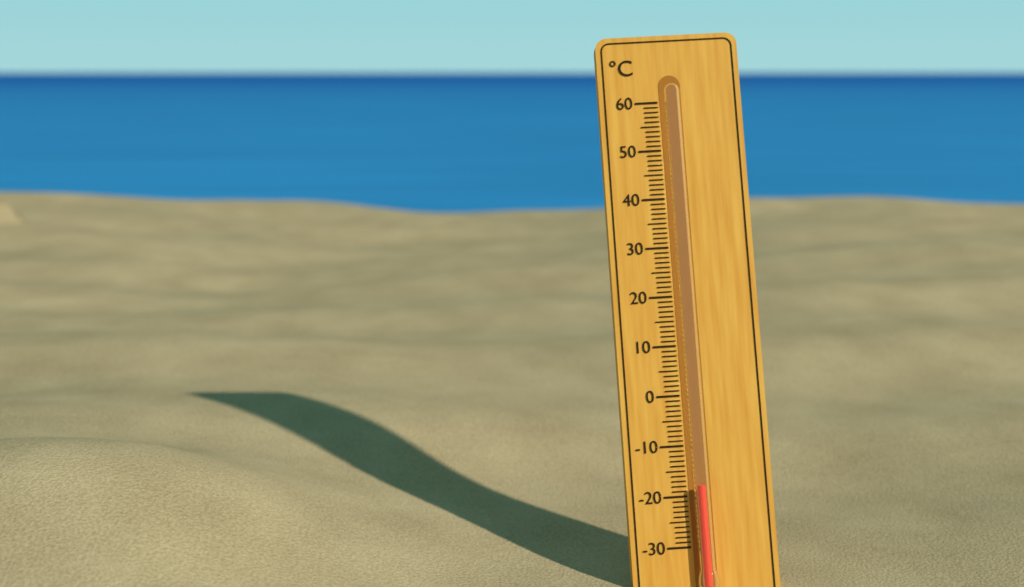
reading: -18 °C
